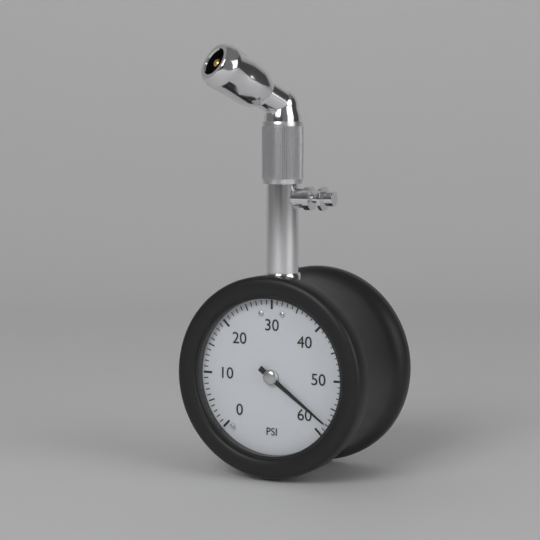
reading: 58 psi
